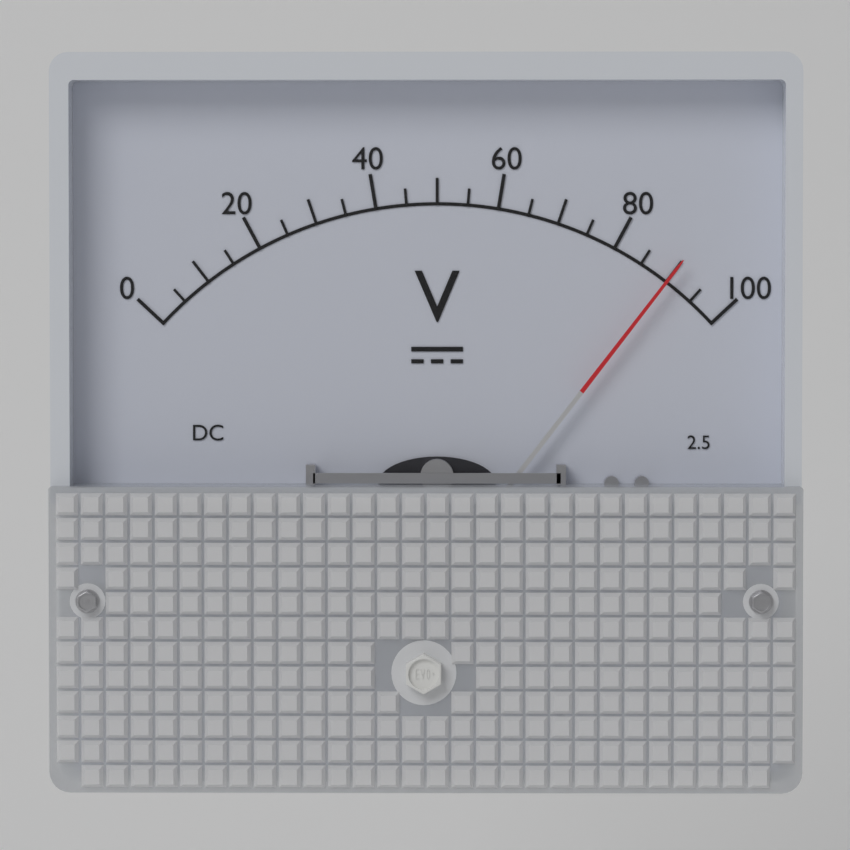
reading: 90 V
